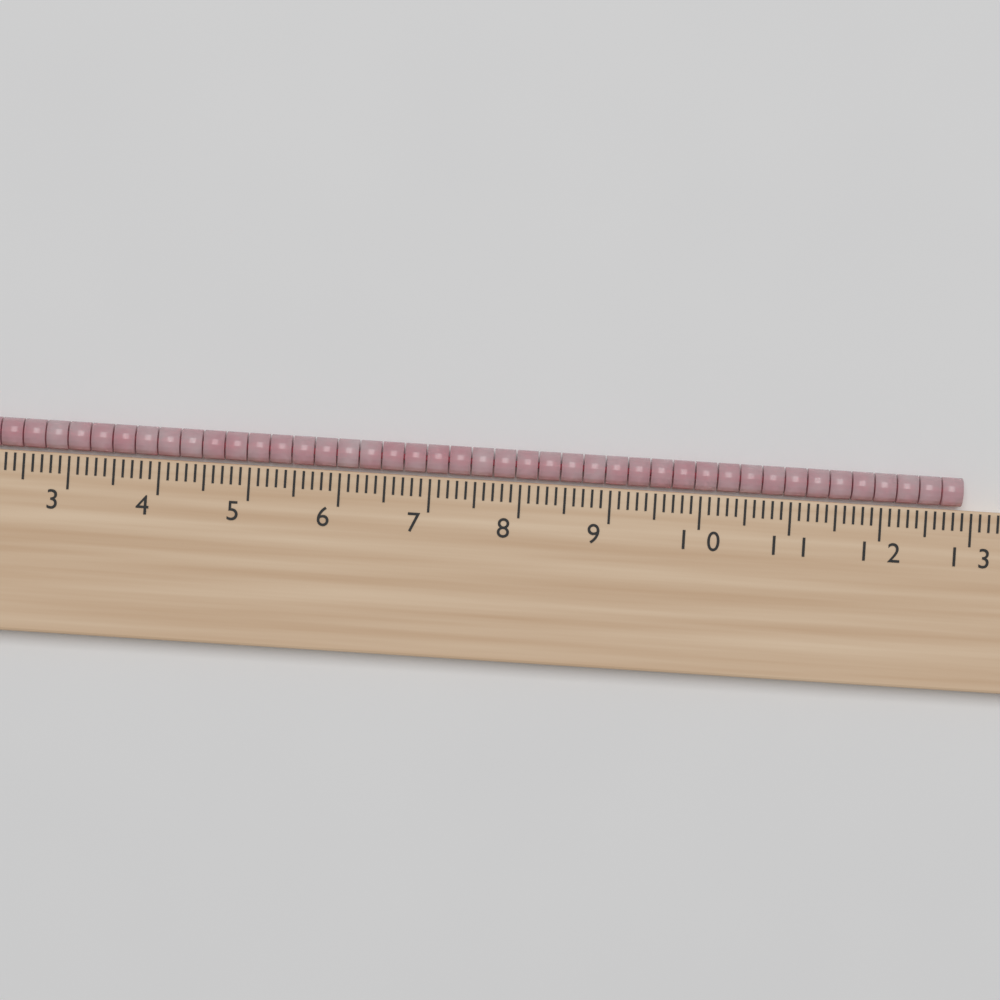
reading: 12.9 cm
